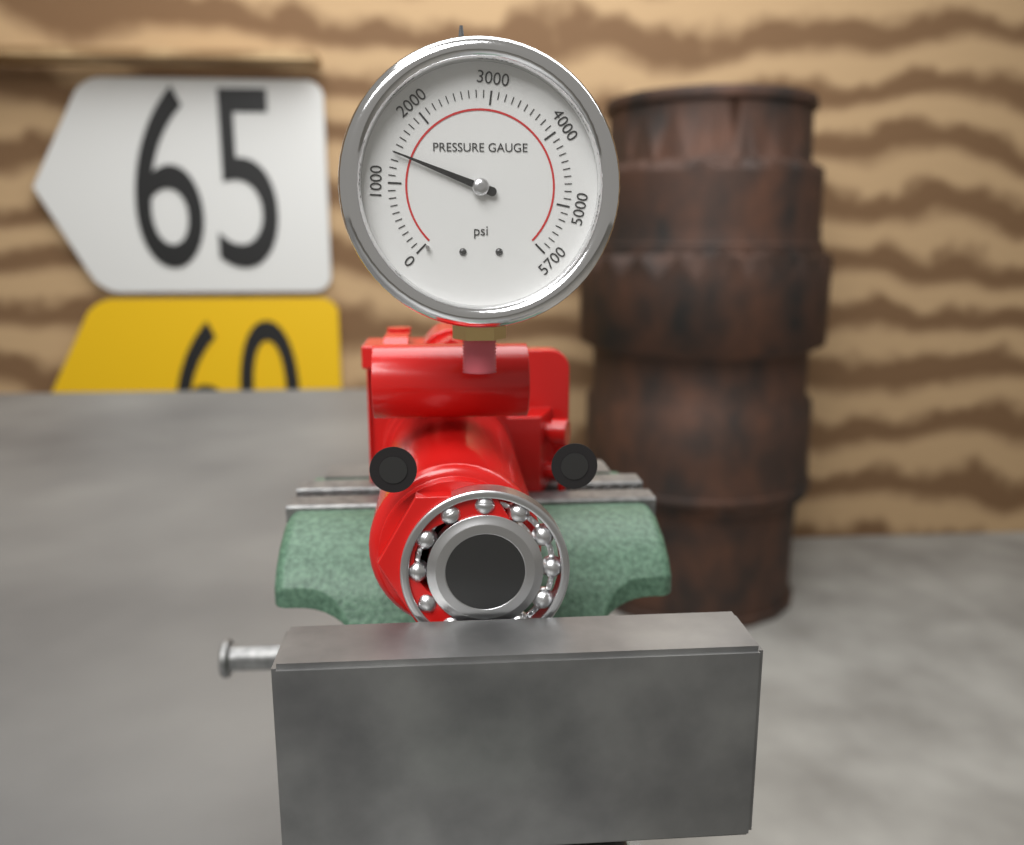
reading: 1400 psi
